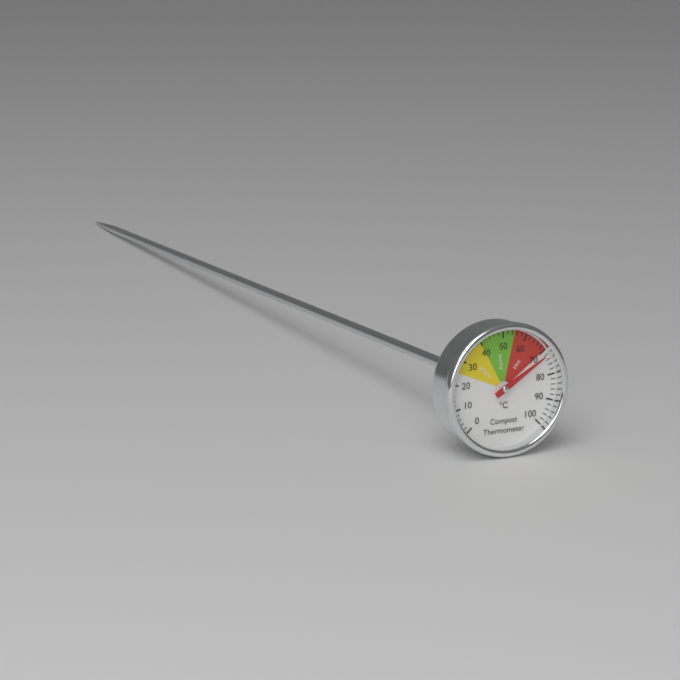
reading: 72 °C
